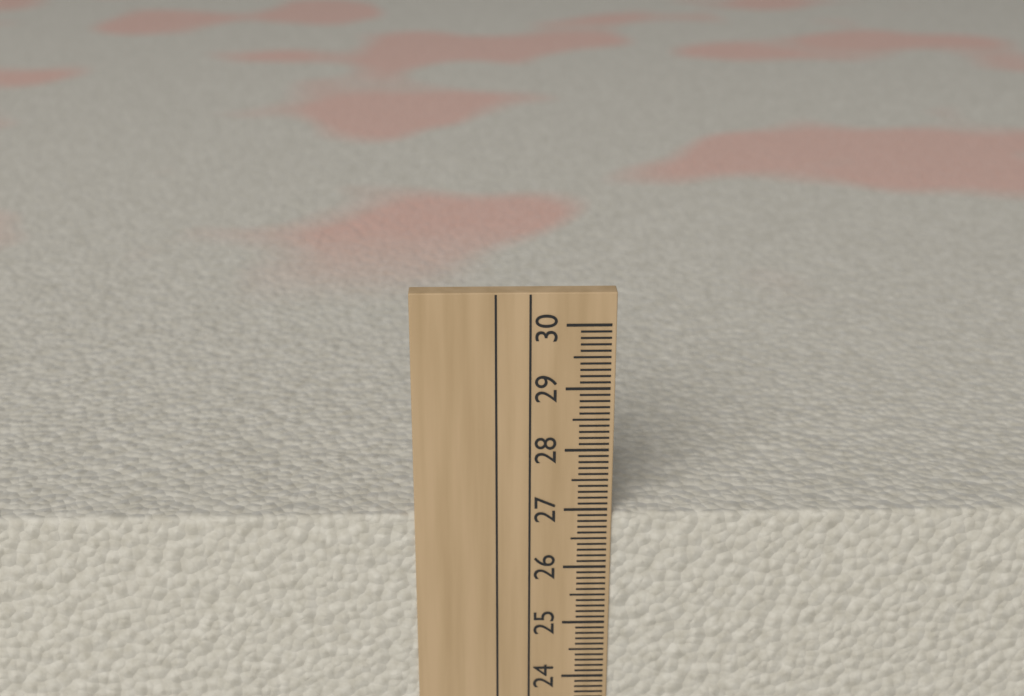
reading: 26.9 cm
